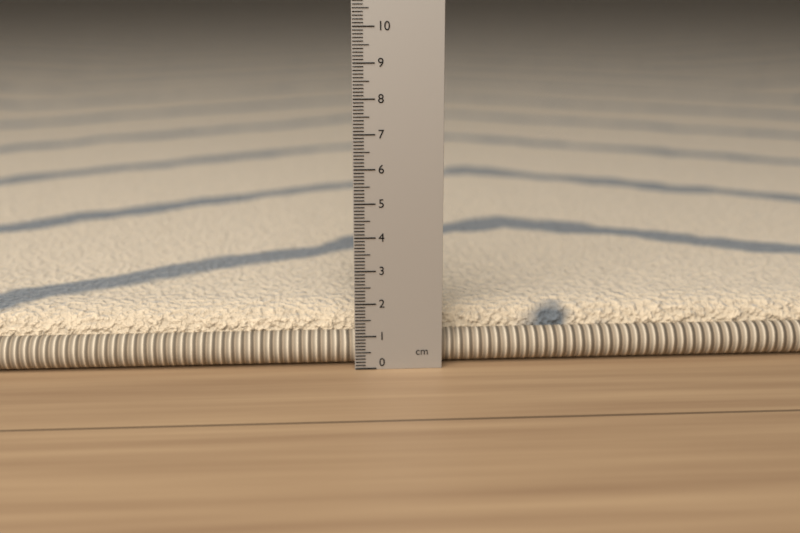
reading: 1.6 cm
